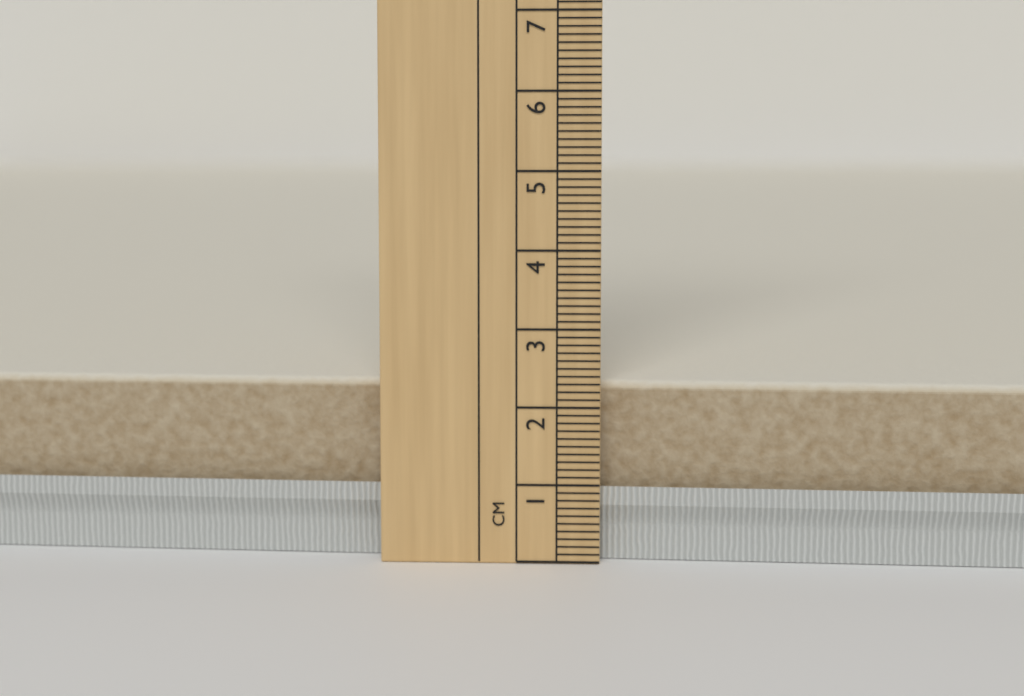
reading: 2.3 cm
